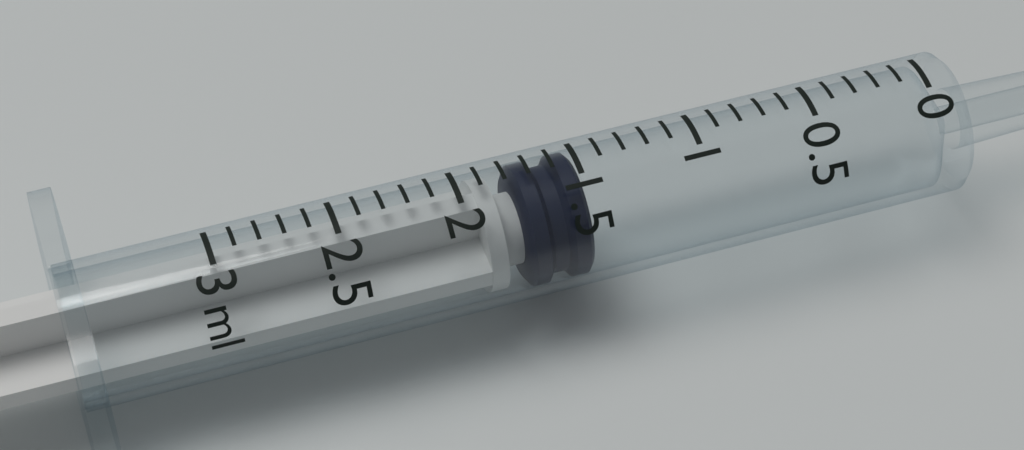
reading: 1.5 ml
